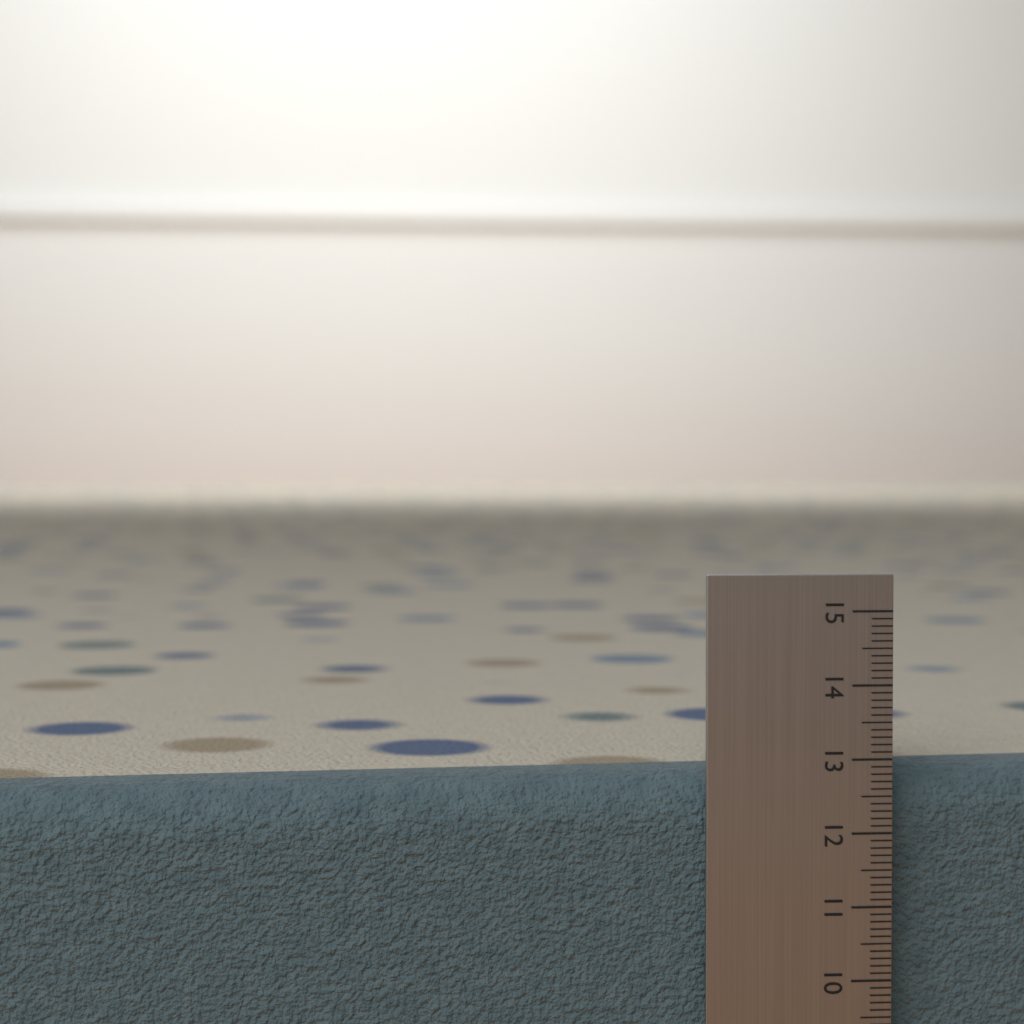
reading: 12.8 (no unit)
